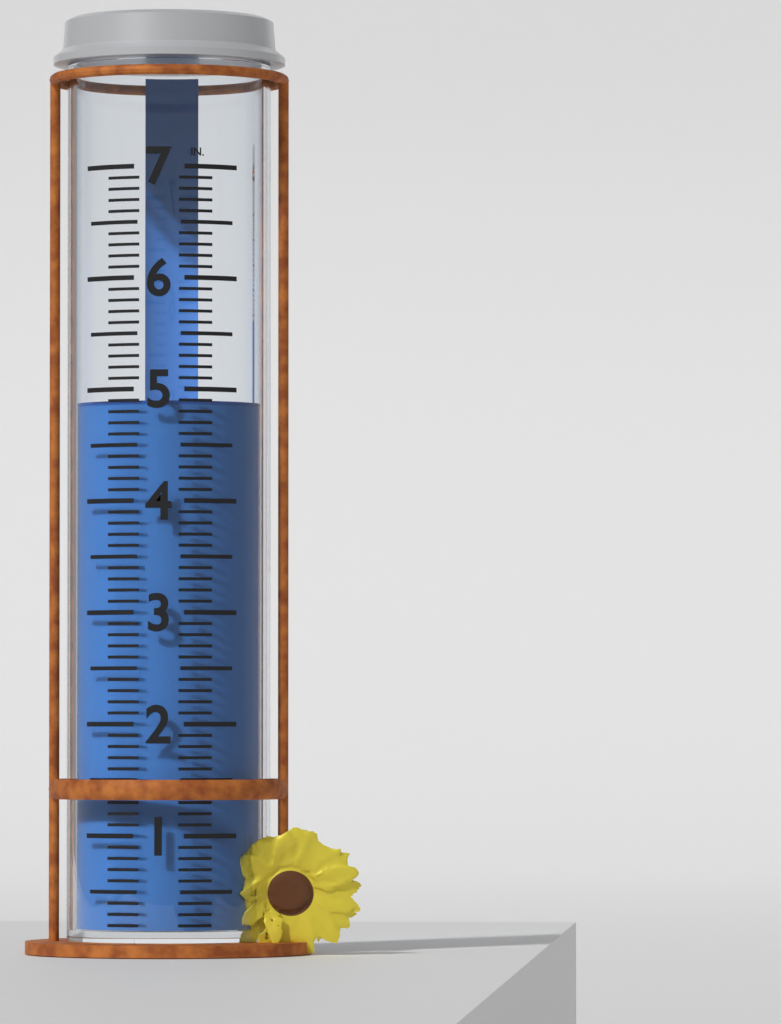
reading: 4.9 in
